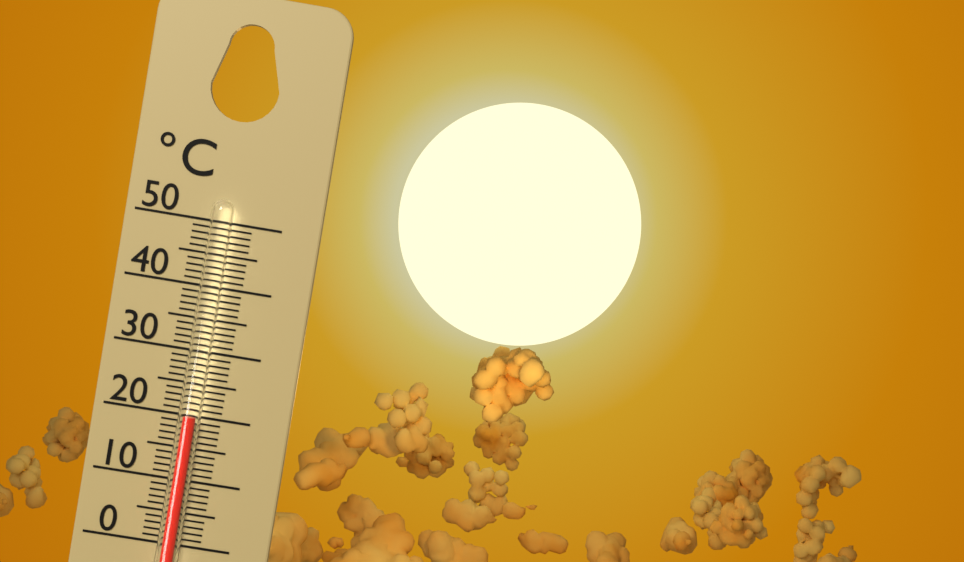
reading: 20 °C
